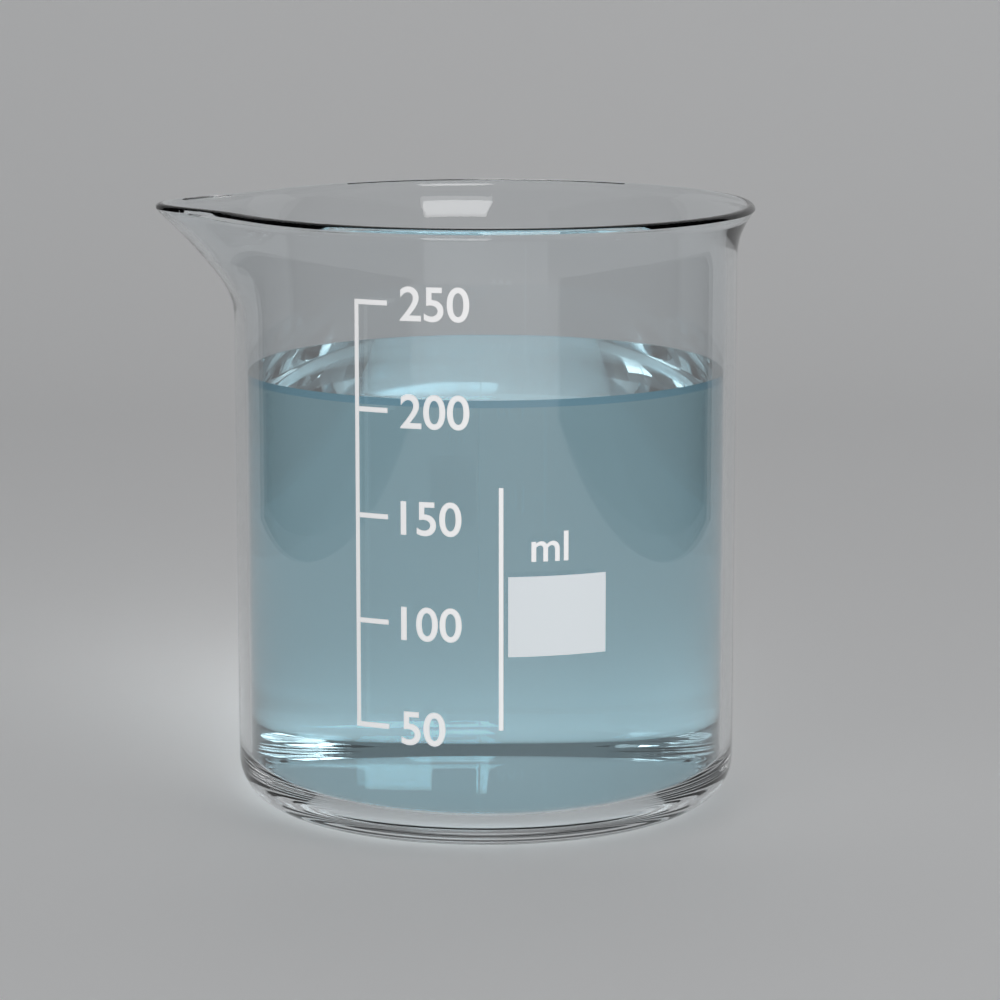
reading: 205 ml
